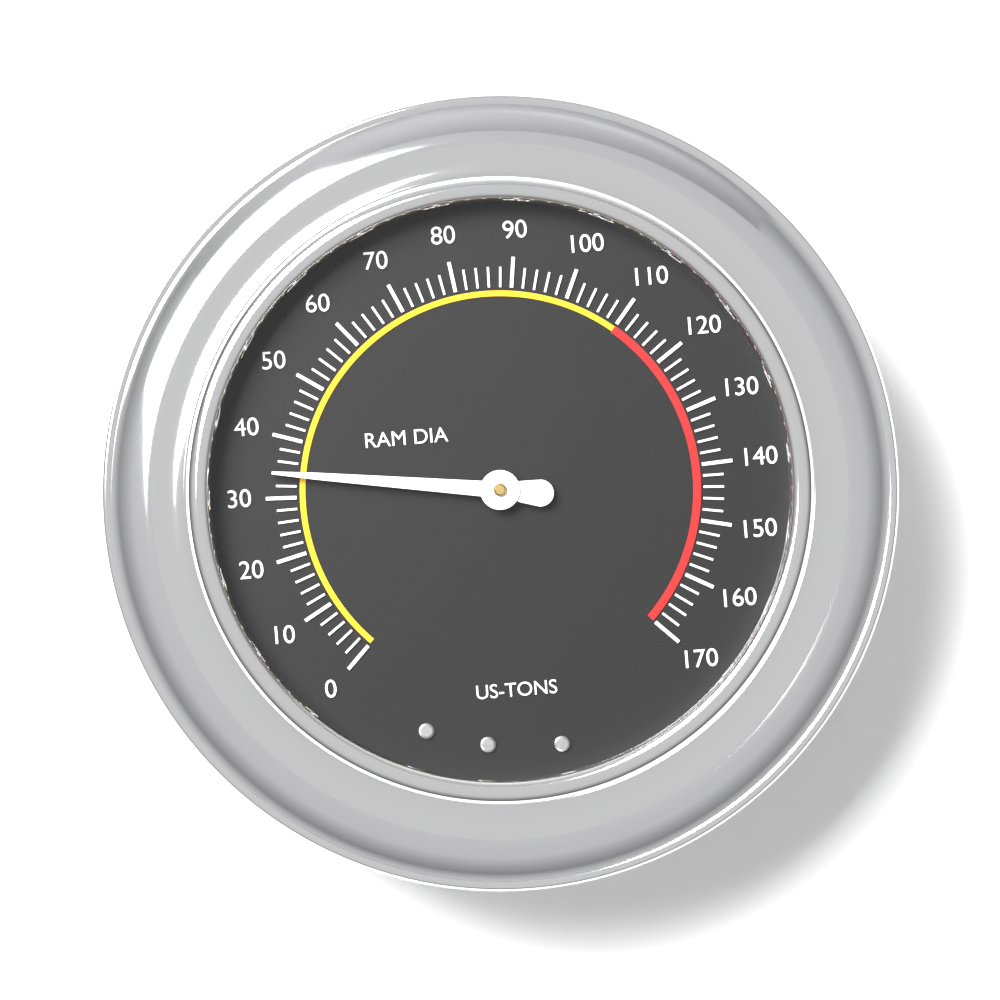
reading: 34 US-TONS
